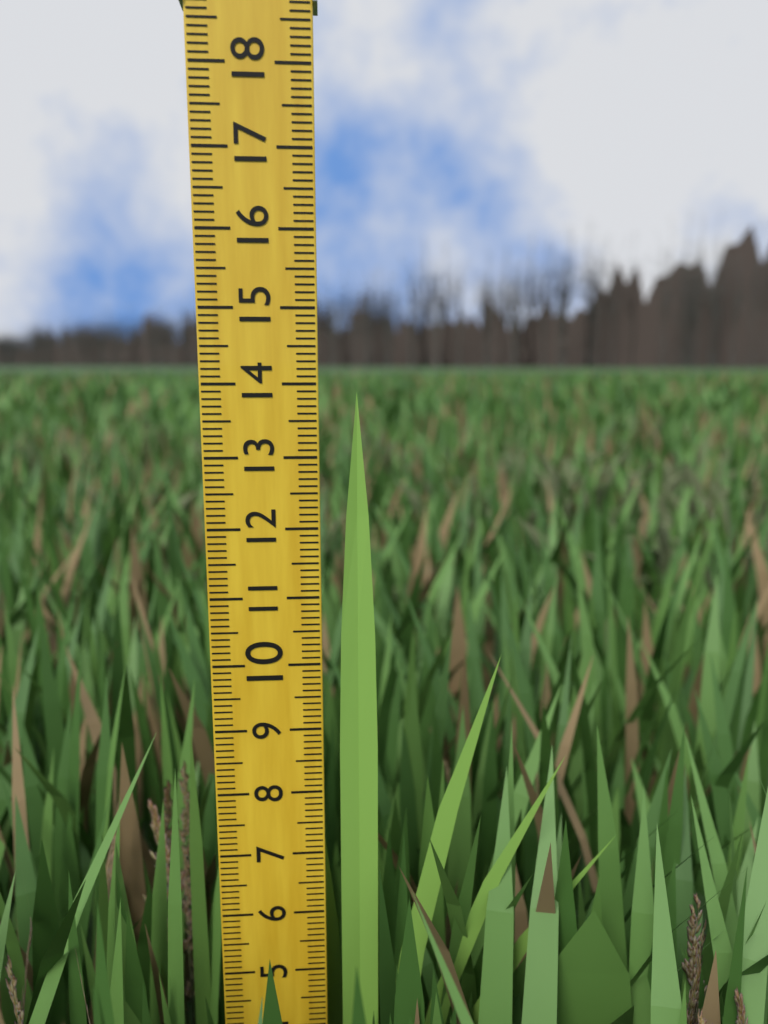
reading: 13.9 (no unit)
